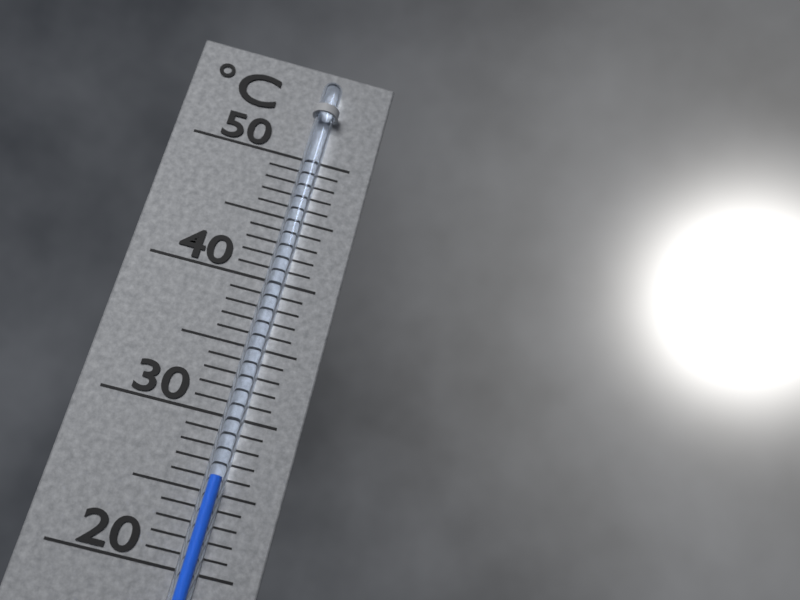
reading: 26 °C
